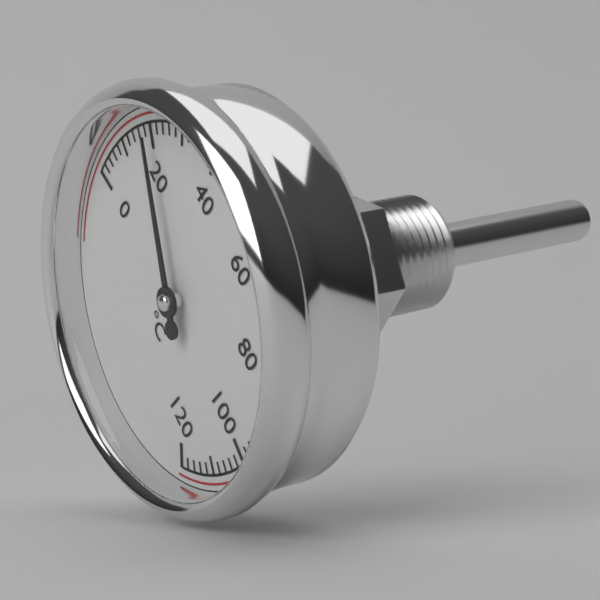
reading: 20 °C
